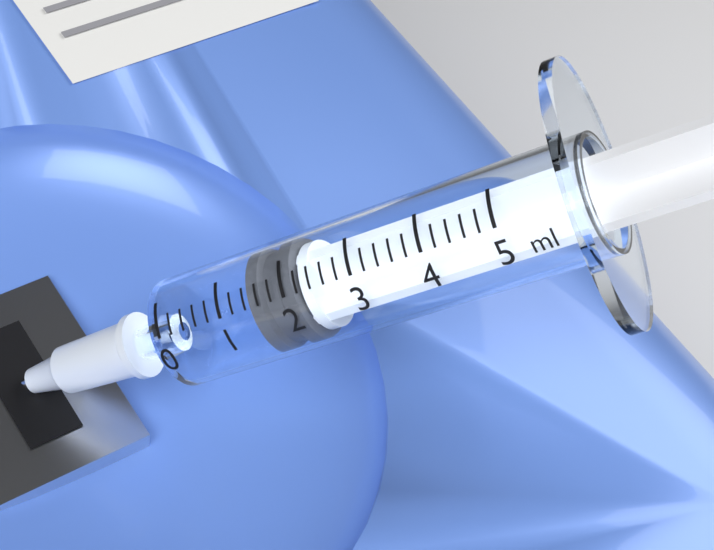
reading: 1.4 ml
